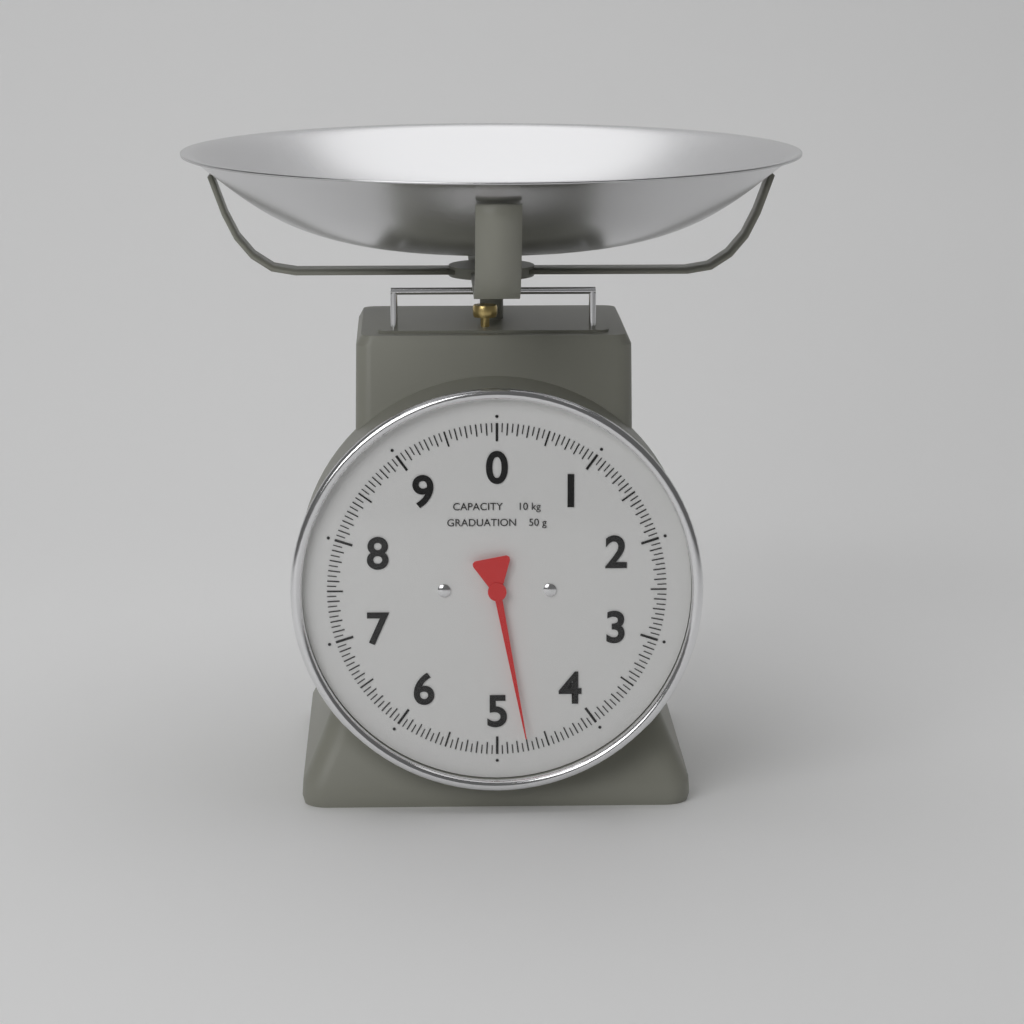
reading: 4.70 kg
